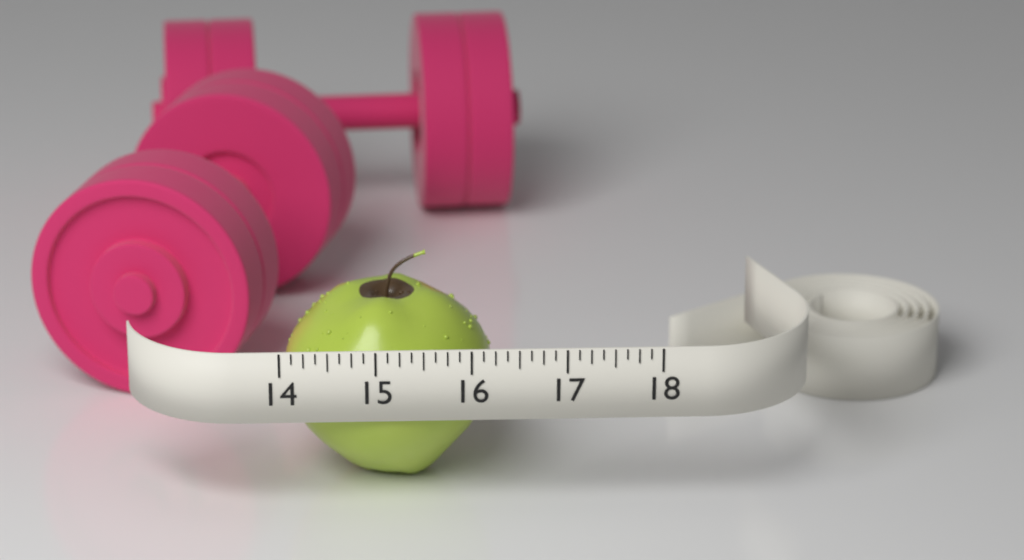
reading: 16.250 (no unit)
